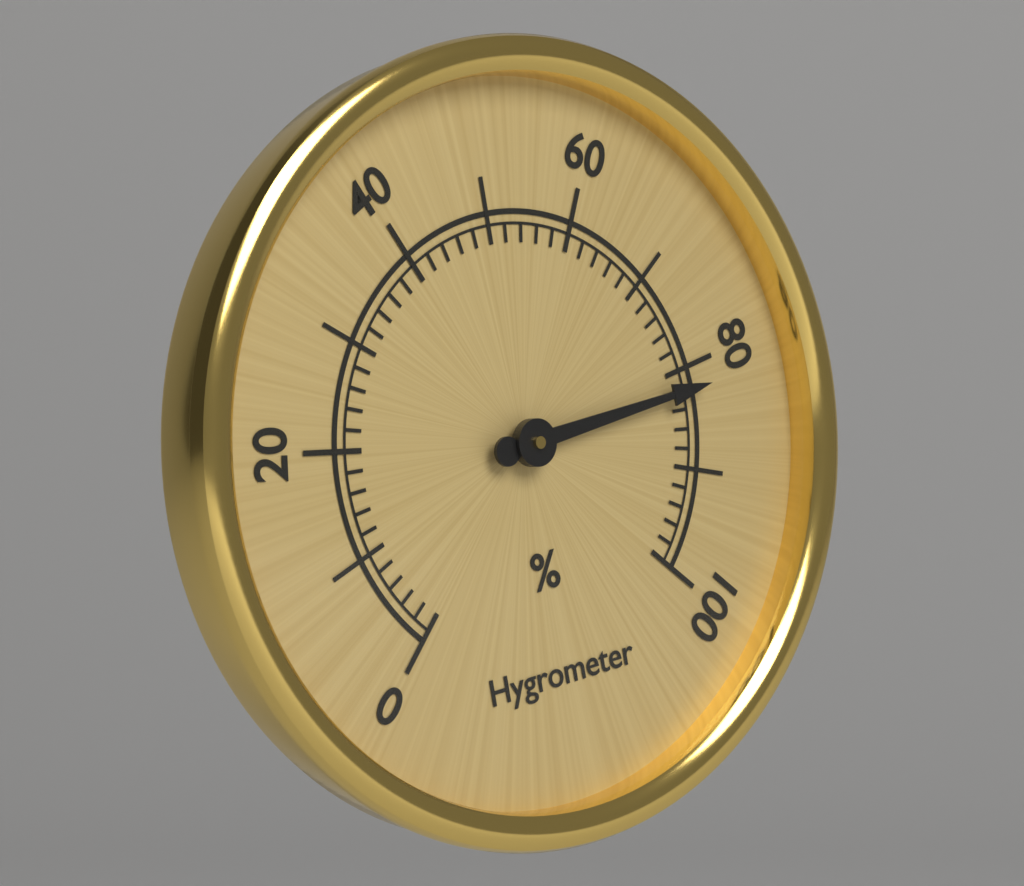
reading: 82 %
